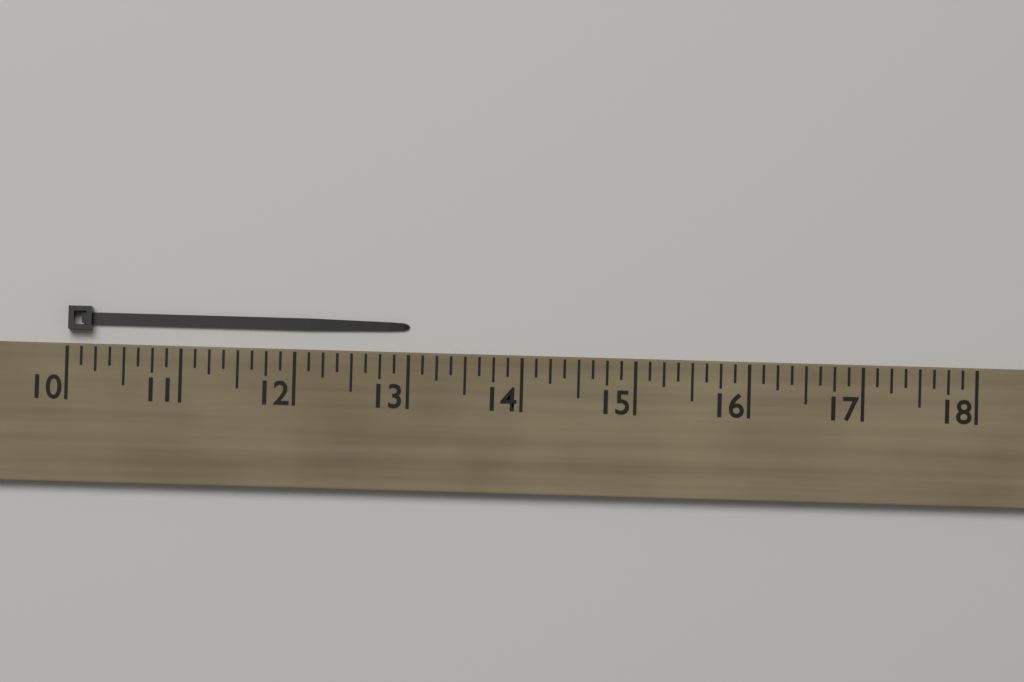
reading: 13.000 (no unit)
